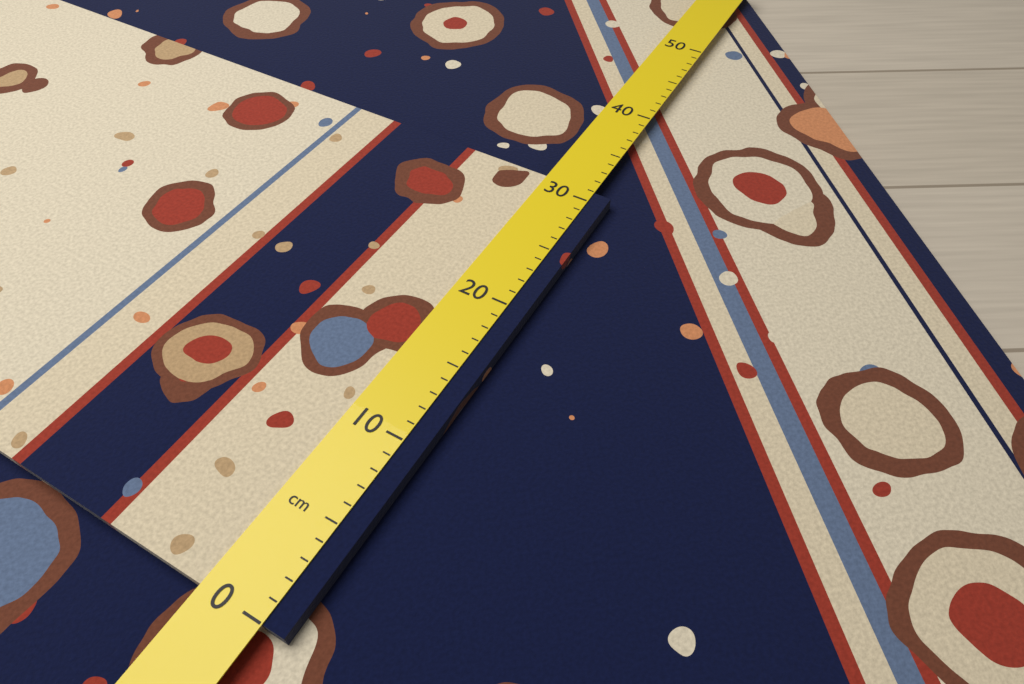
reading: 31 cm
